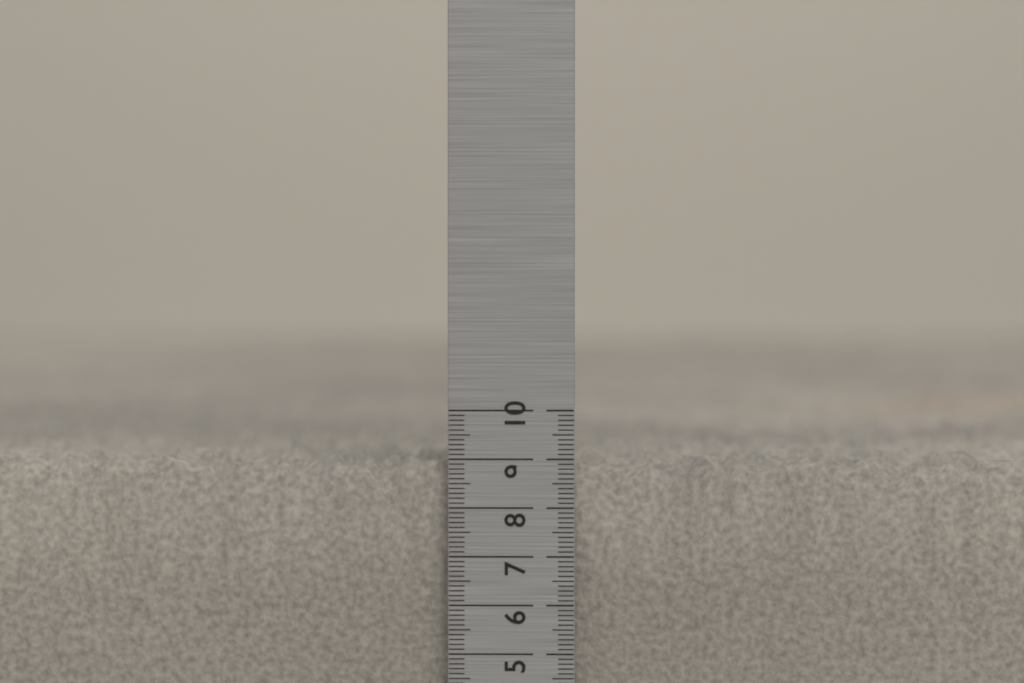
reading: 9.2 cm
